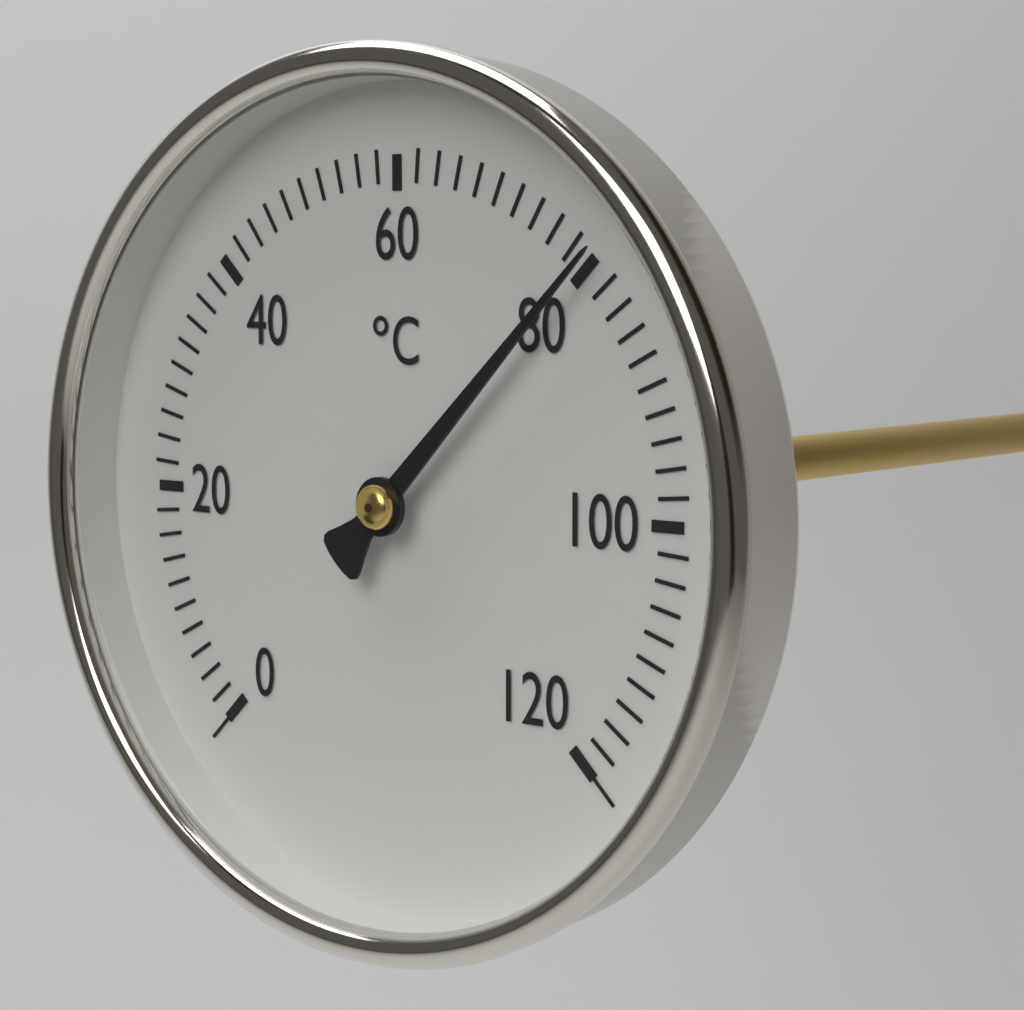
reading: 80 °C
